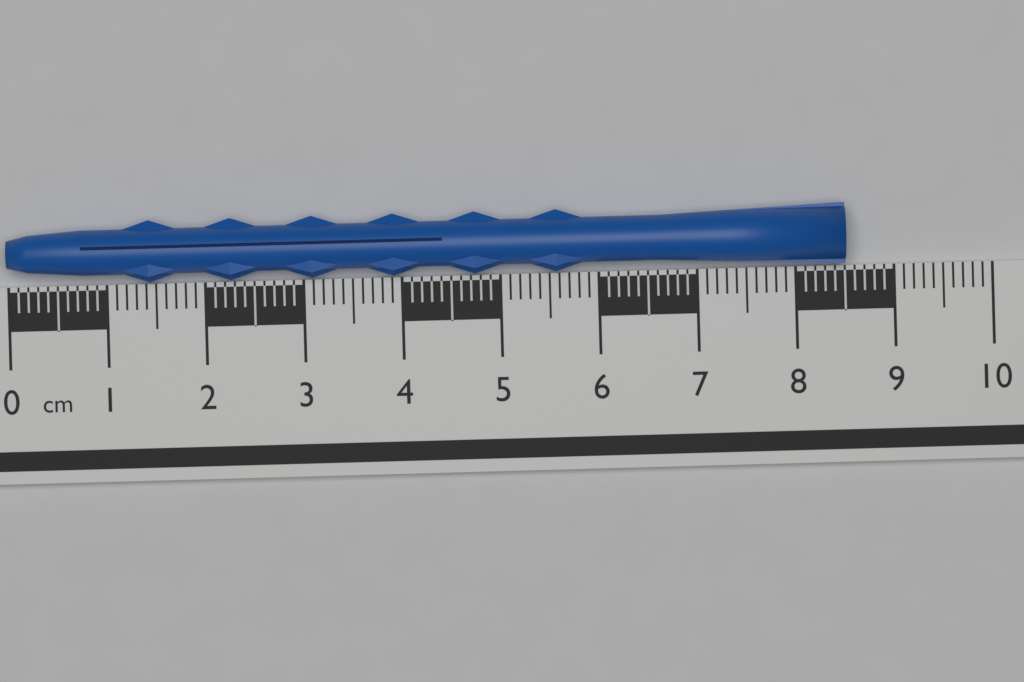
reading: 8.5 cm
